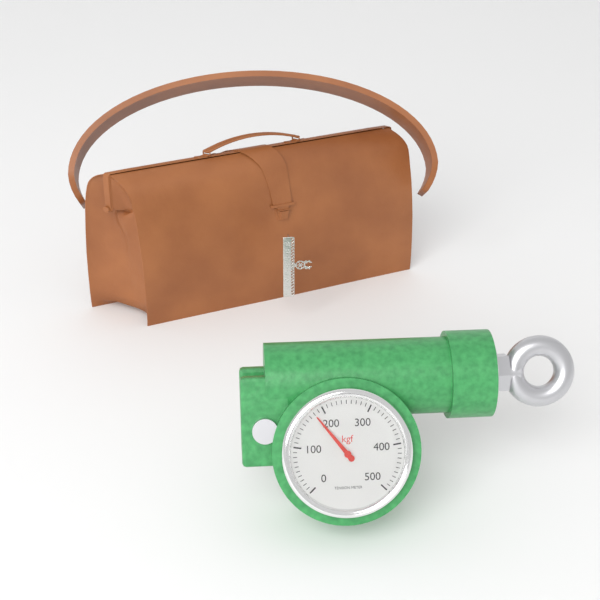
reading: 180 kgf
